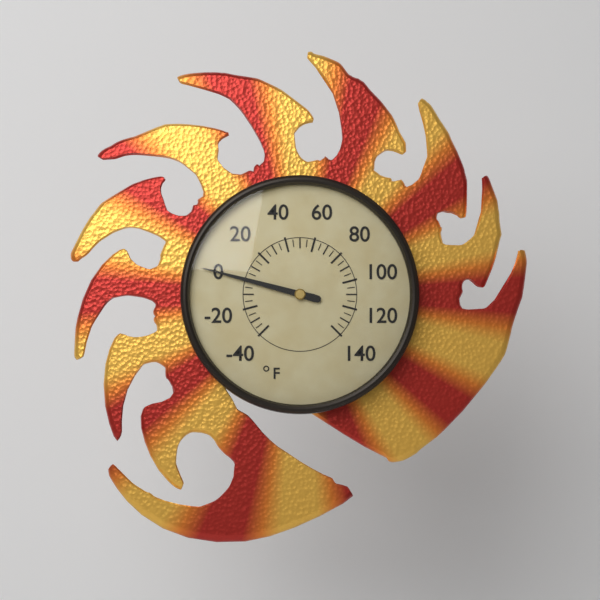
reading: 0 °F
